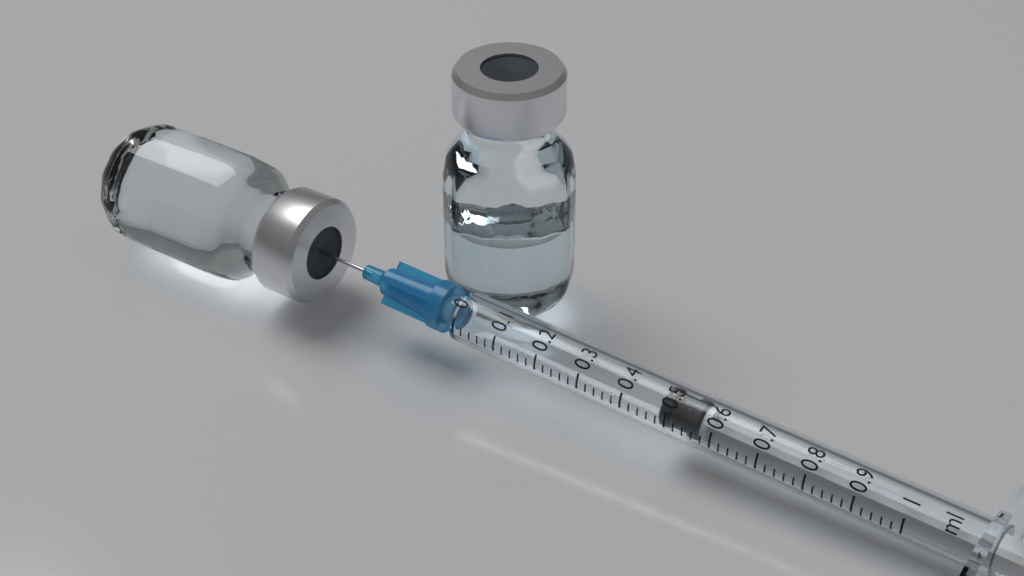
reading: 0.48 ml
